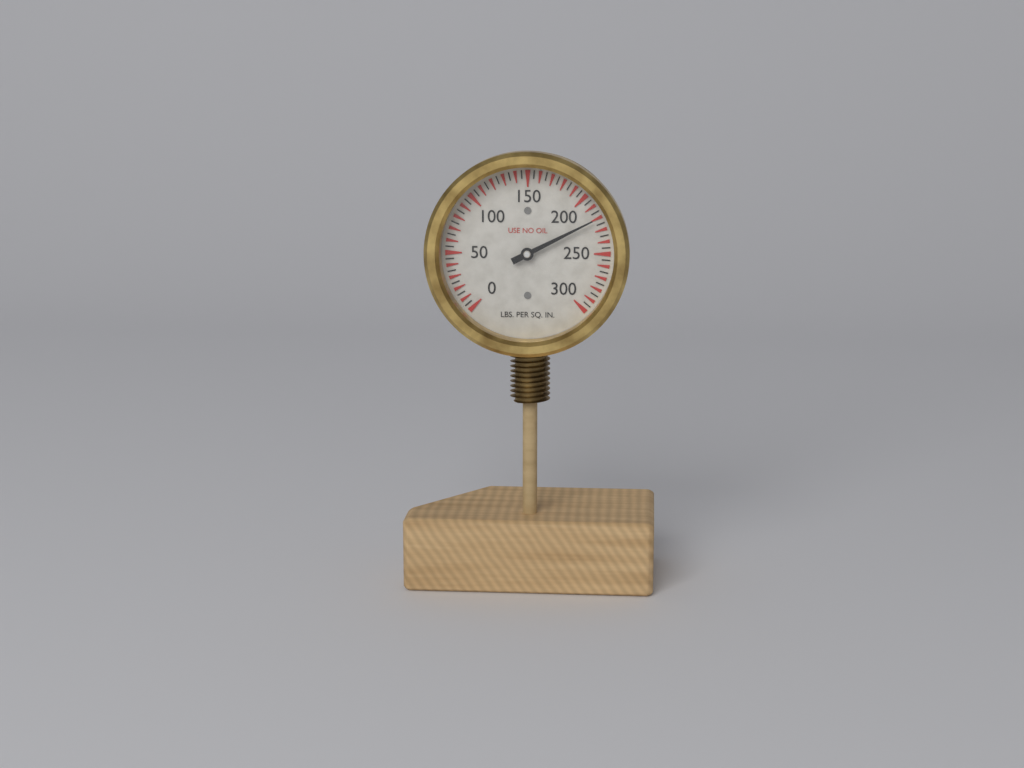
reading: 220 psi
